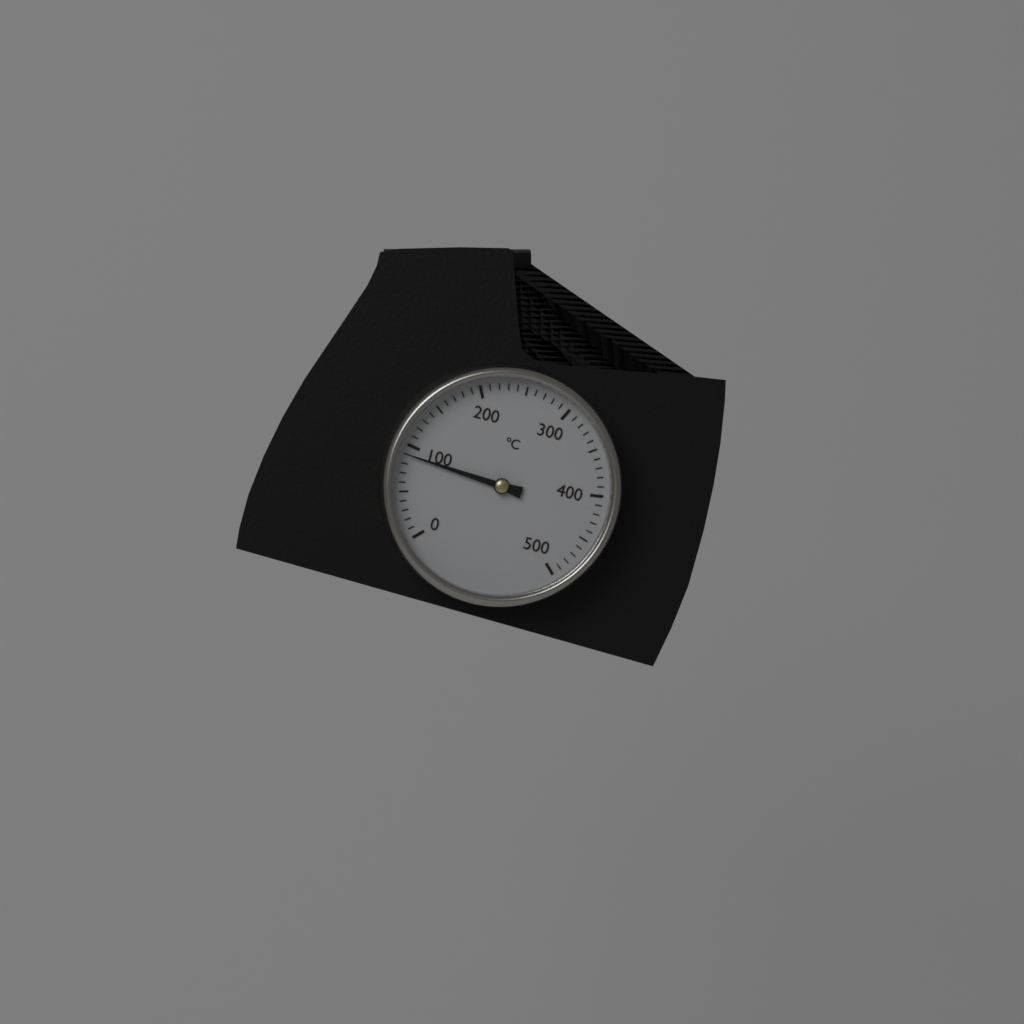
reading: 90 °C
